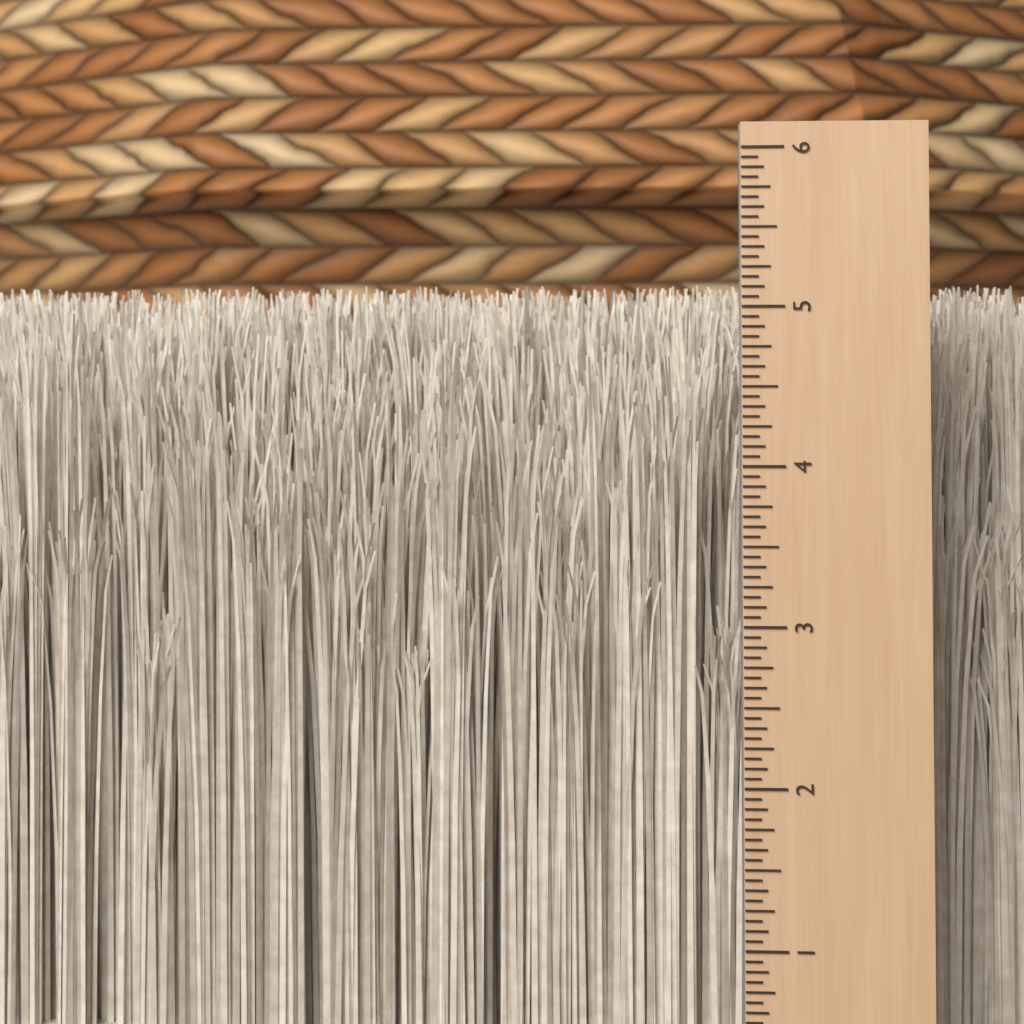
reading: 5.1875 in
